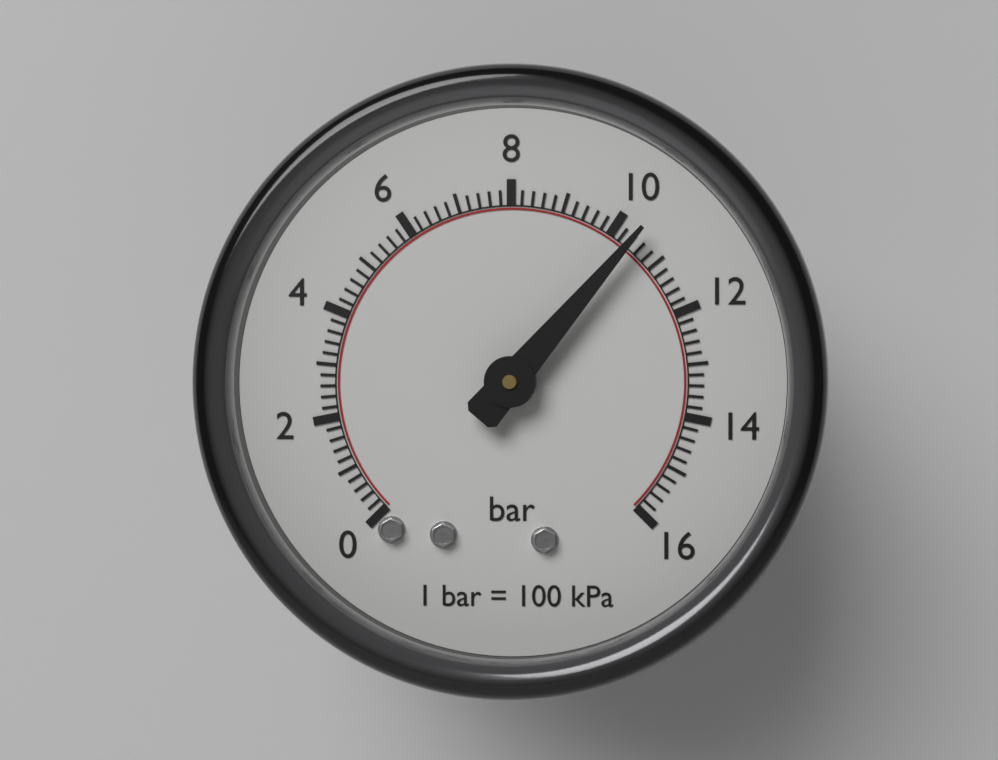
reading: 10.4 bar
